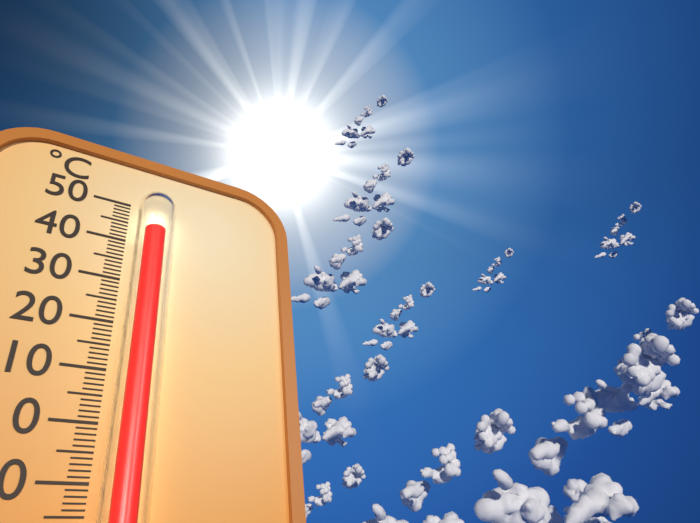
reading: 41 °C
